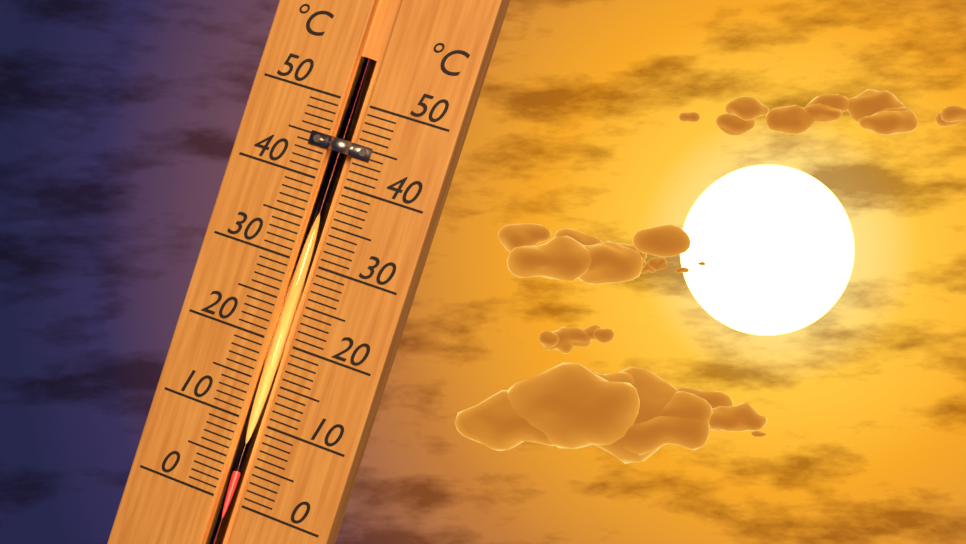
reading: 4 °C
